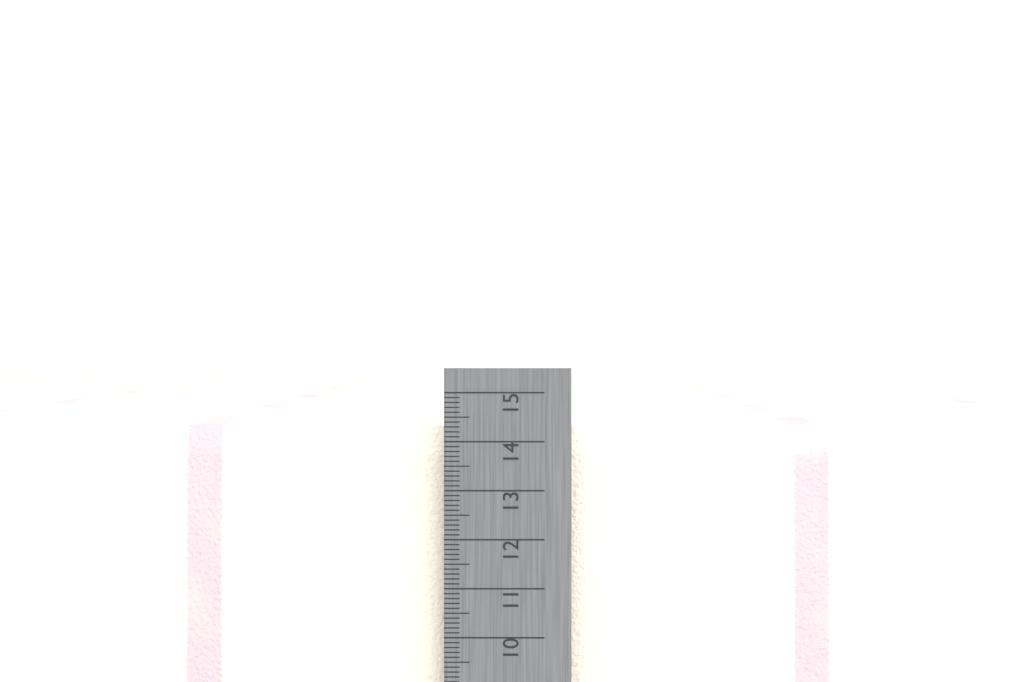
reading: 14.3 cm
